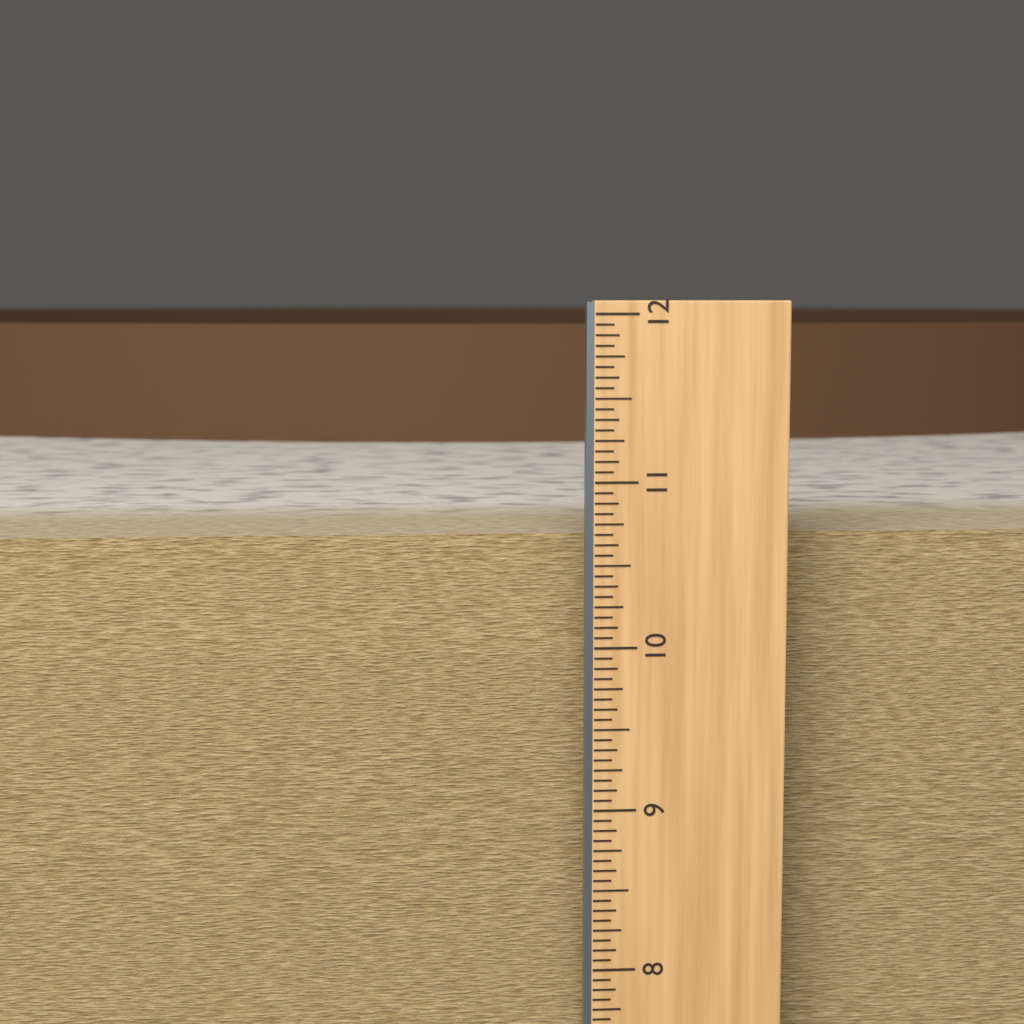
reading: 10.6250 in
